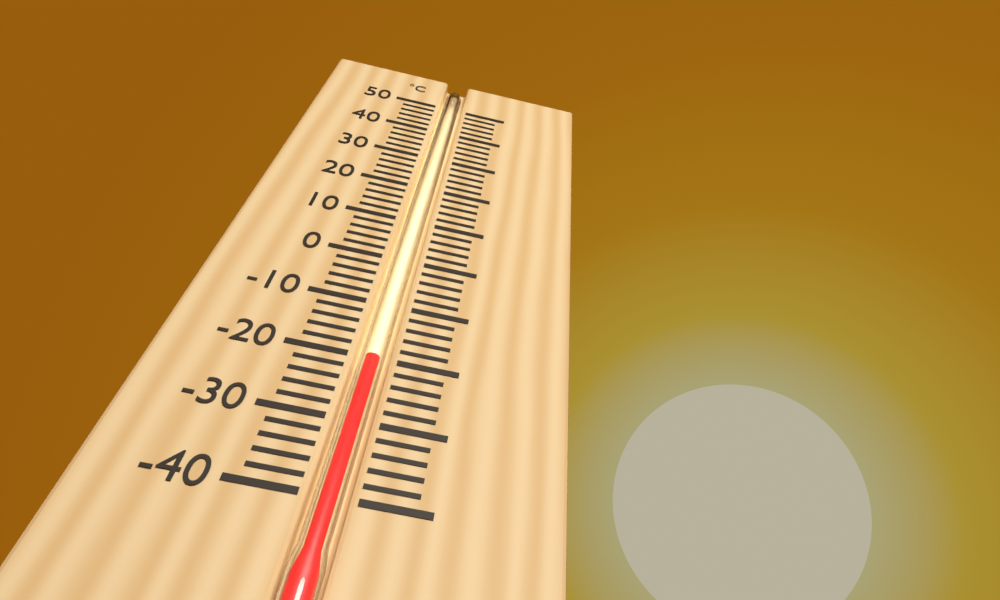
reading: -20 °C
